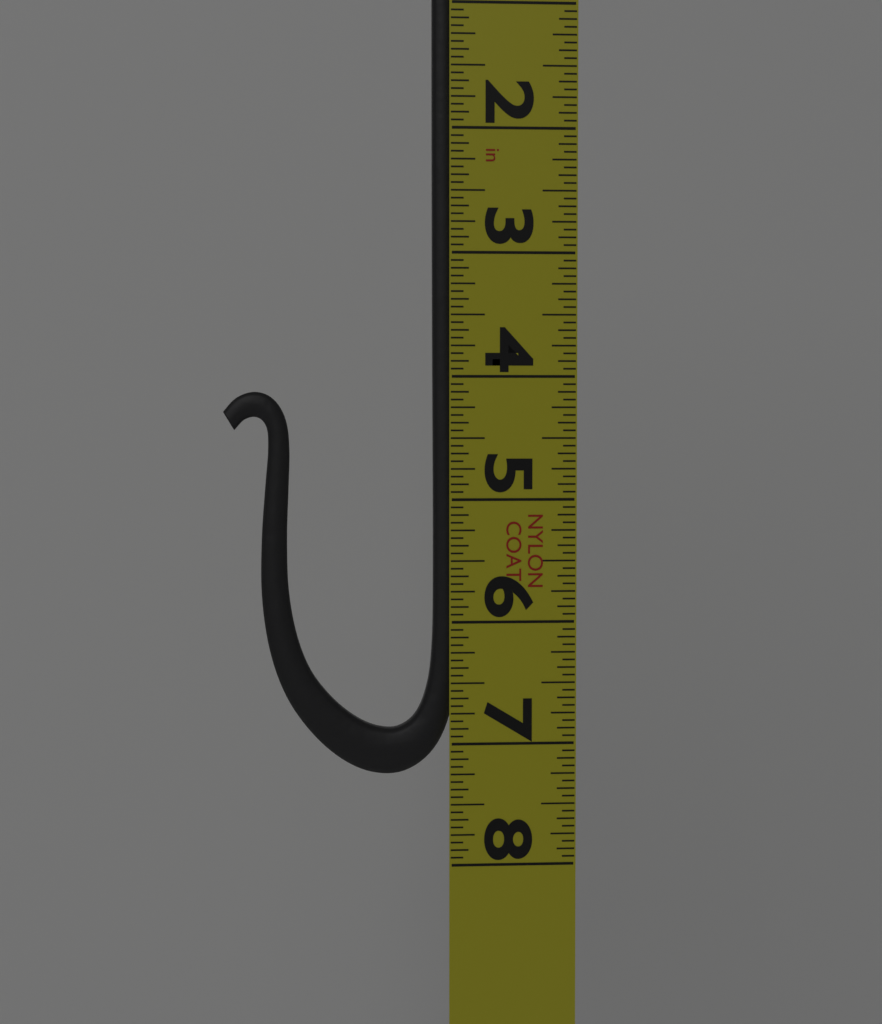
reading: 7.2500 in
